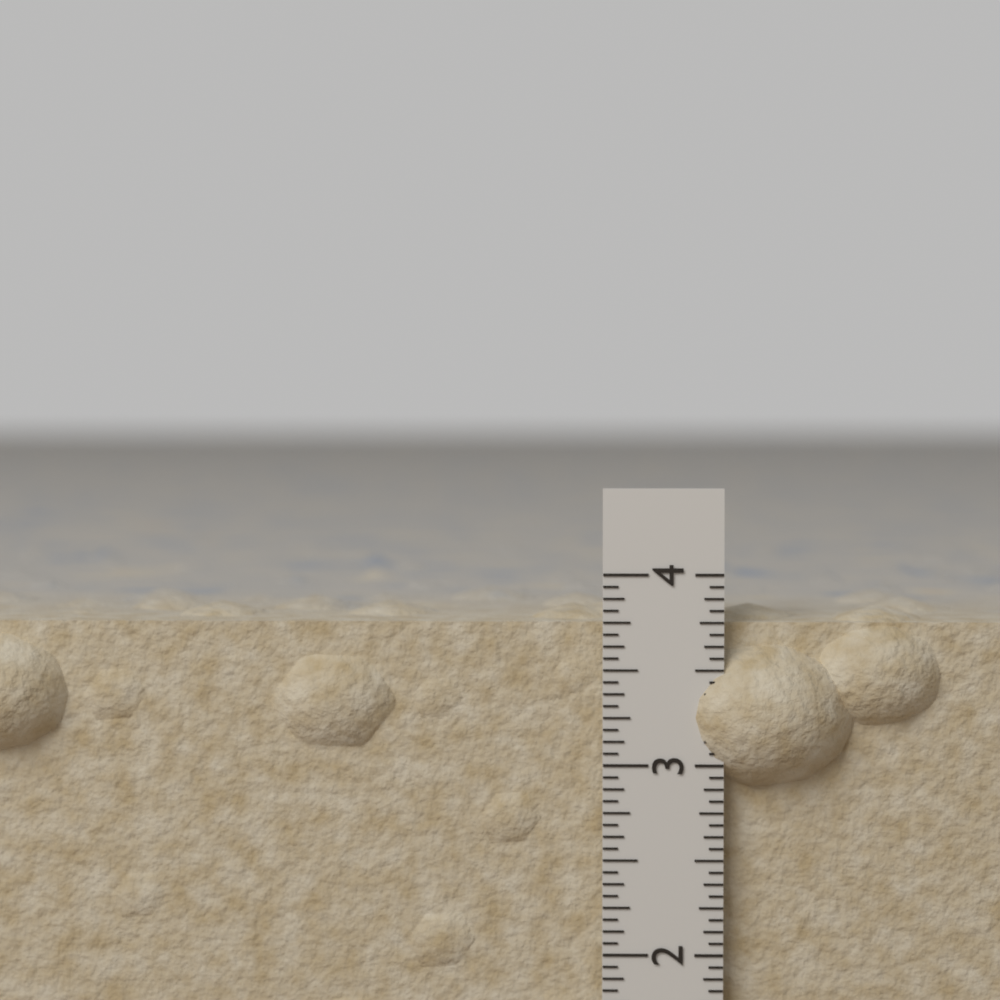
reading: 3.8125 in
